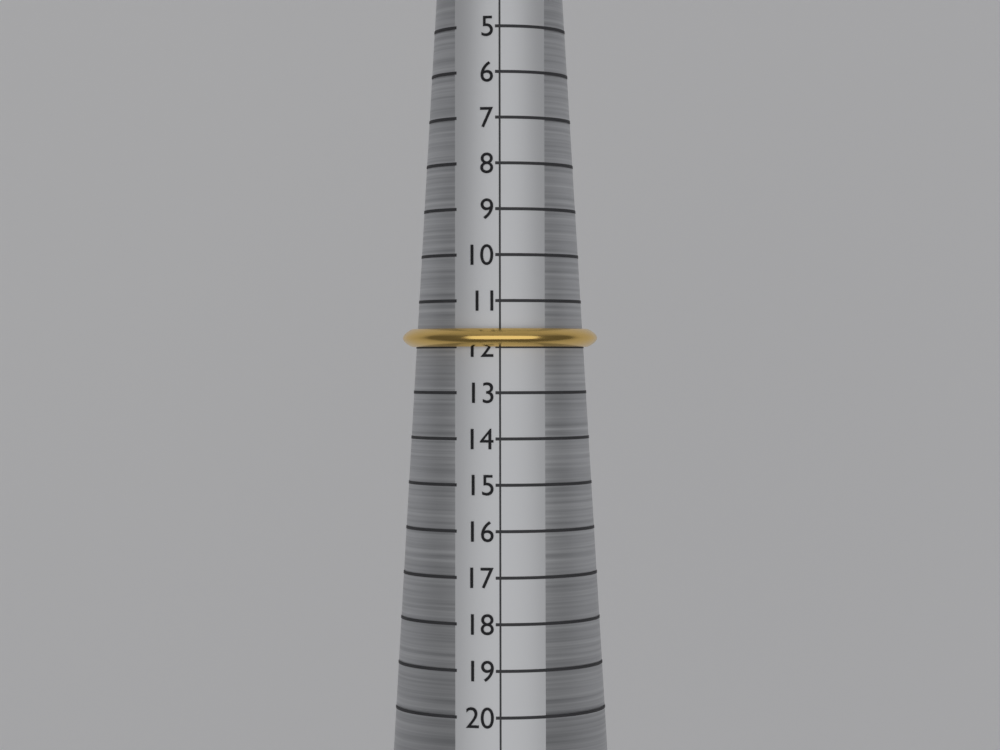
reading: 12 (no unit)
